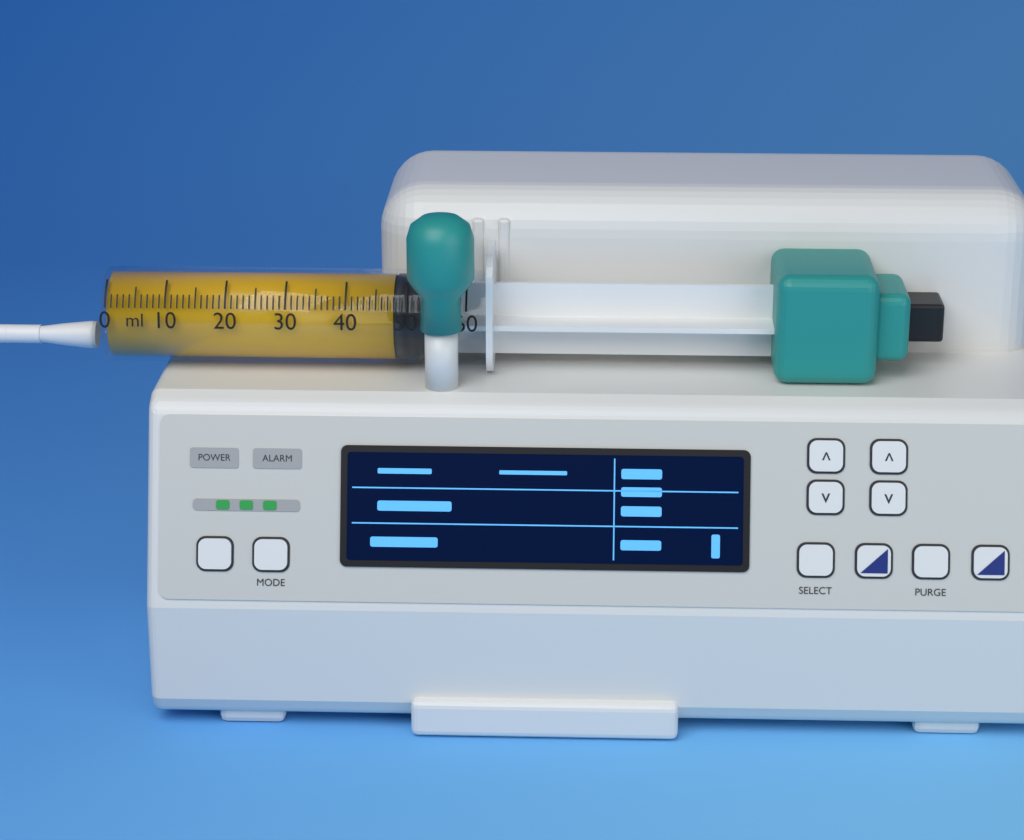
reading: 48 ml
